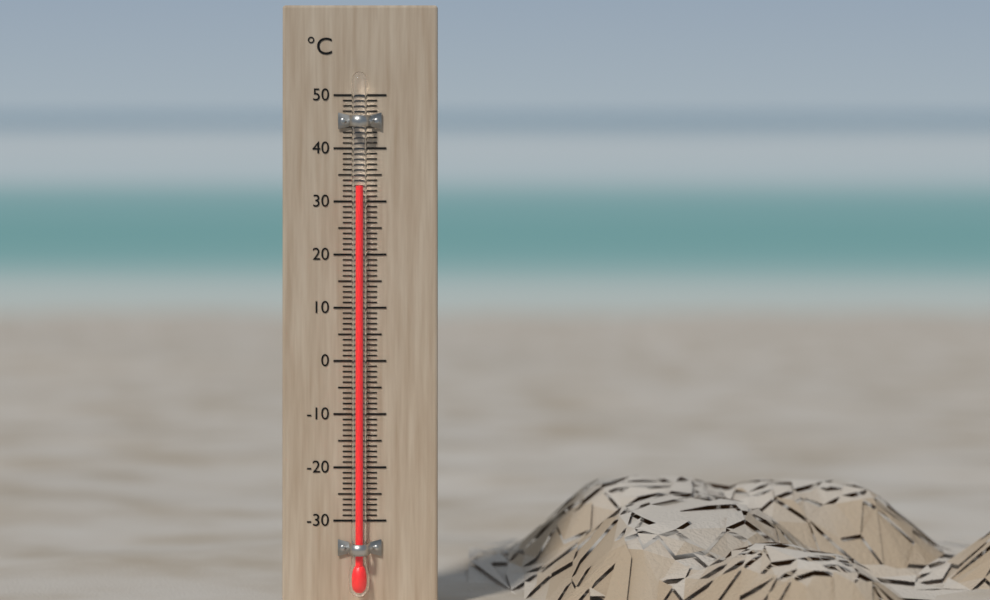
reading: 33 °C
